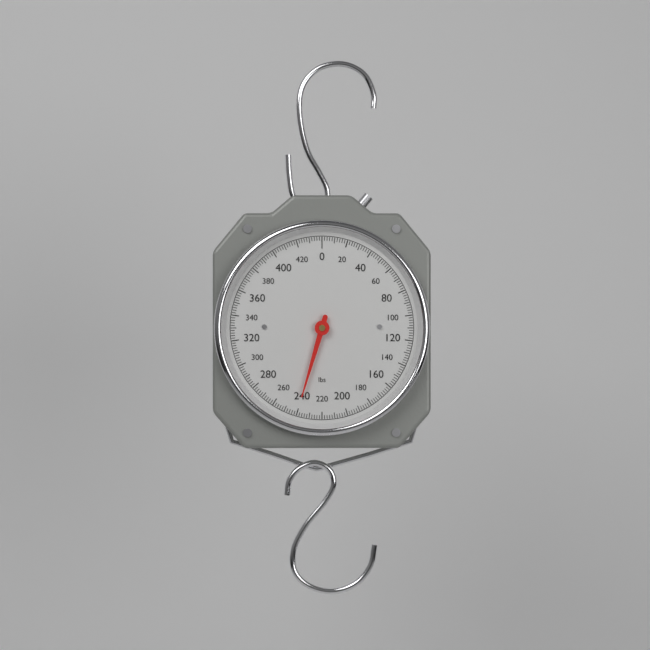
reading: 240 lbs
